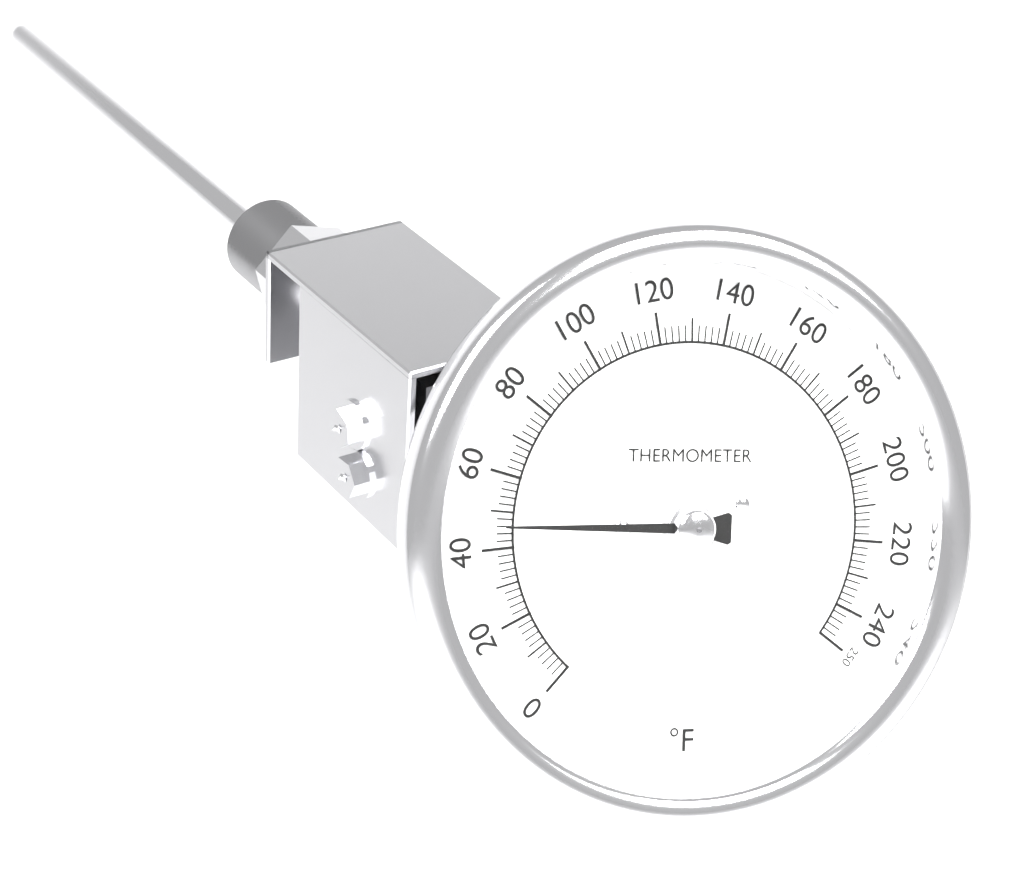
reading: 46 °F
